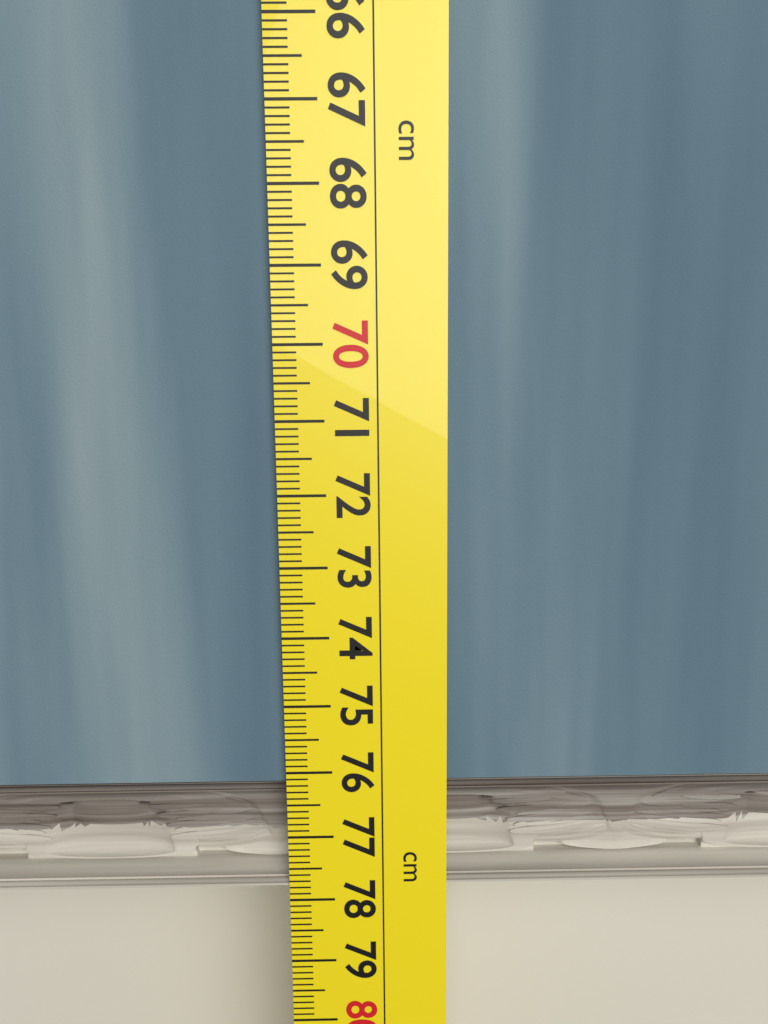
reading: 77.8 cm
